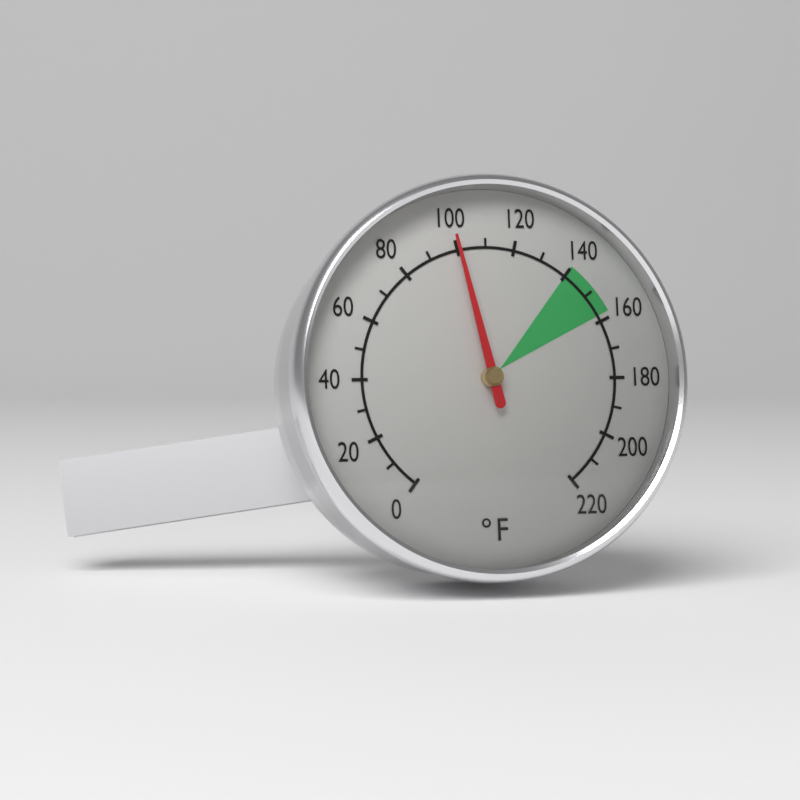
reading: 100 °F
